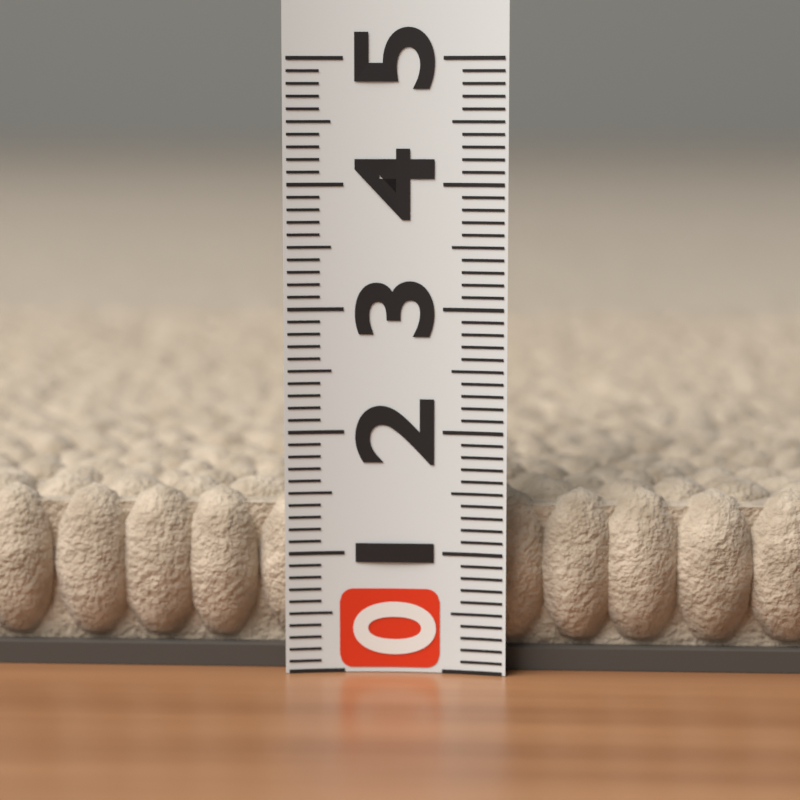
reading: 1.5 (no unit)
